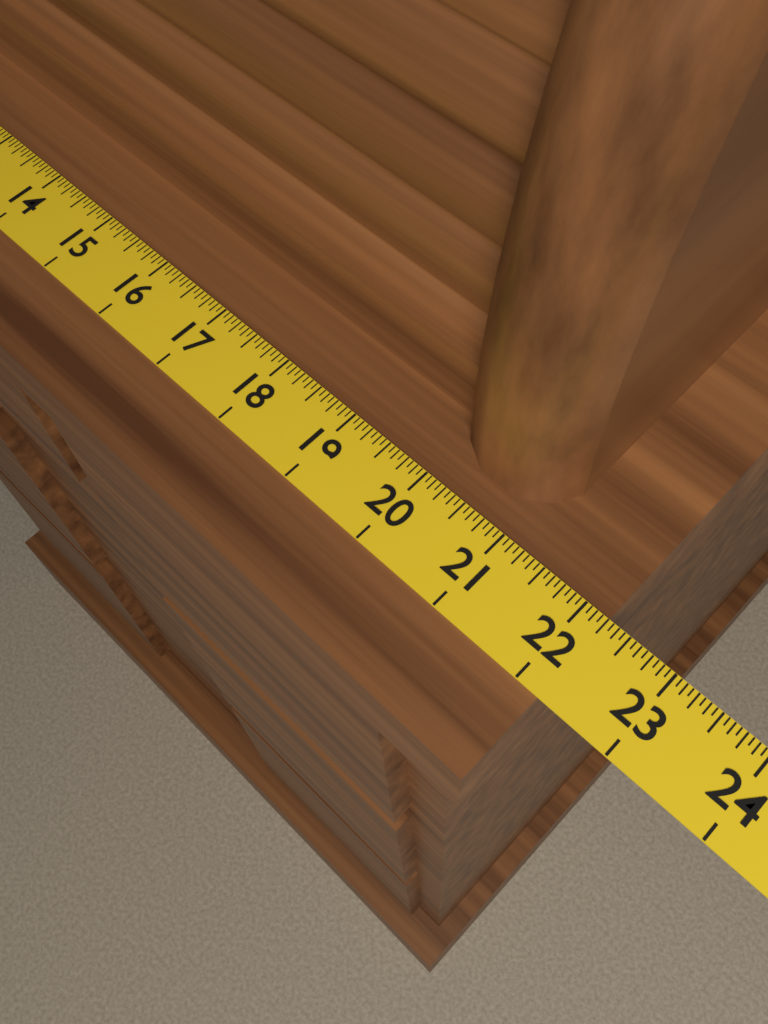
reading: 22.2500 (no unit)
